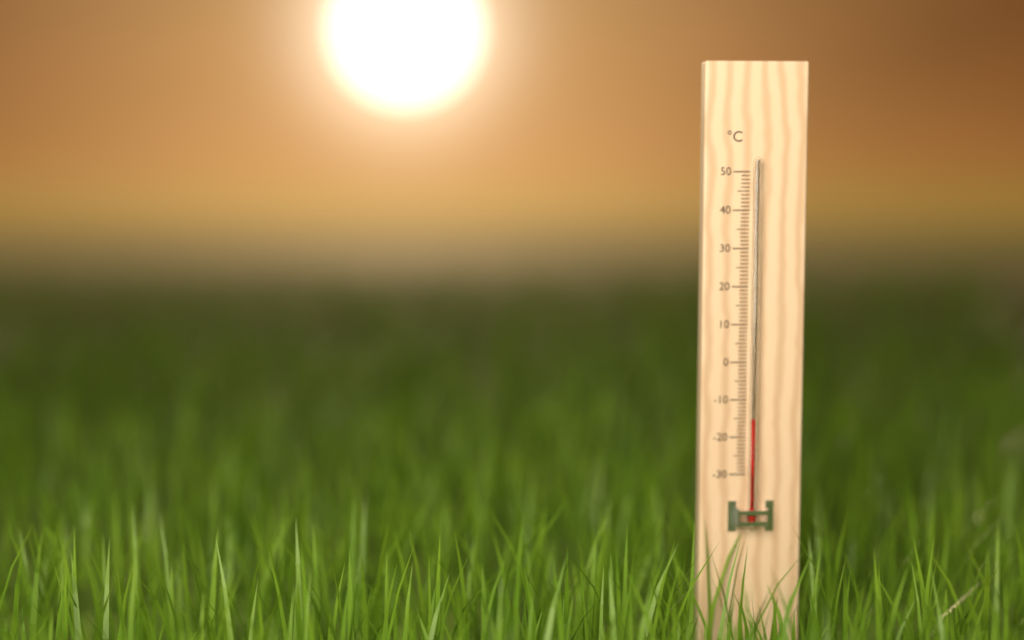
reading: -15 °C
